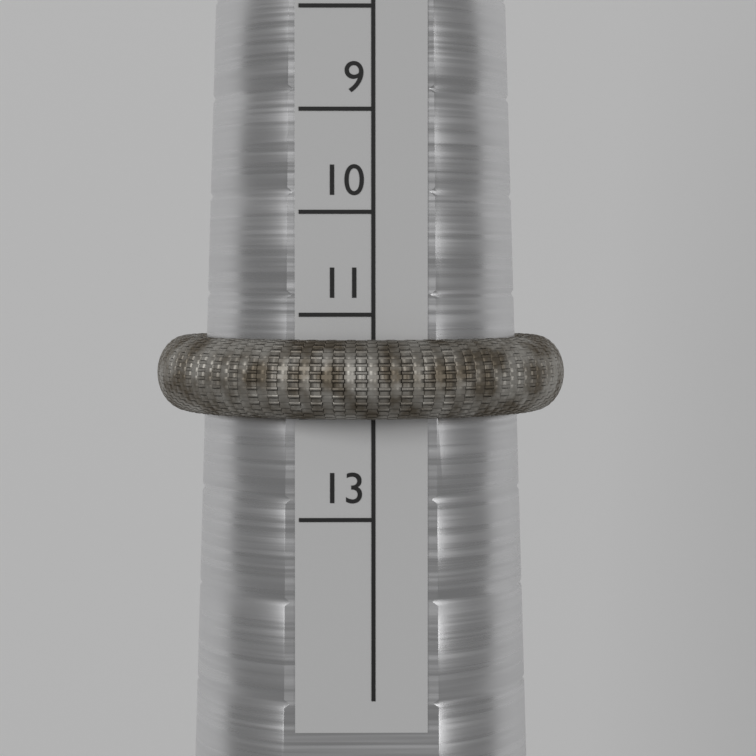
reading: 12 (no unit)
